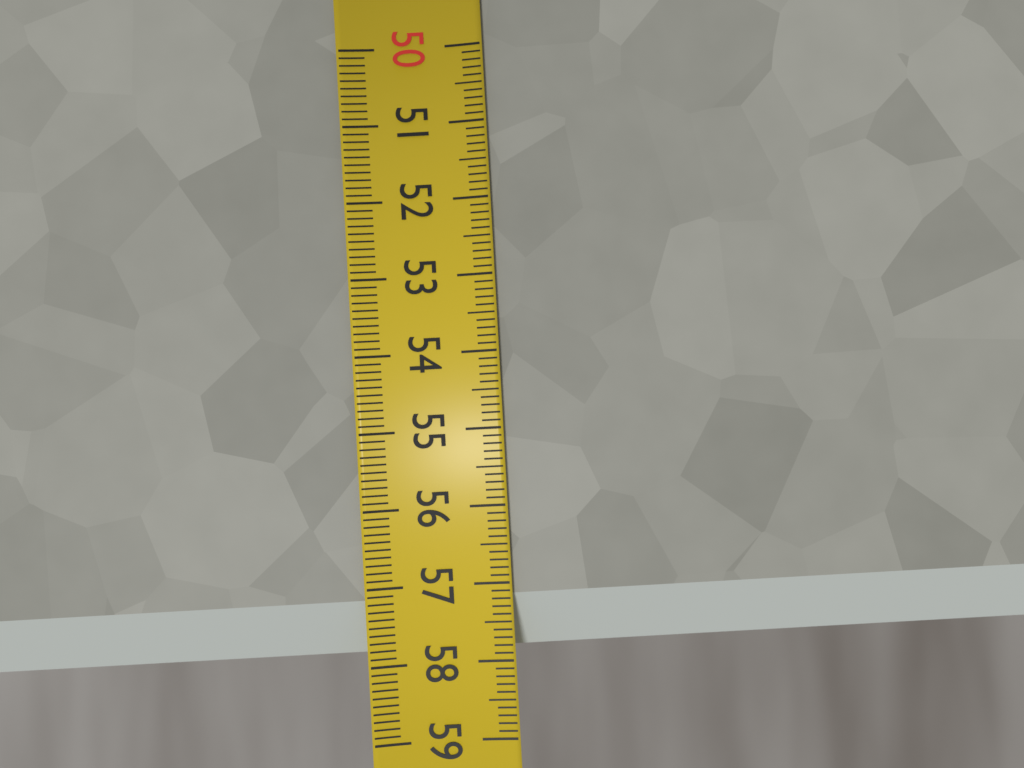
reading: 57.9 (no unit)
